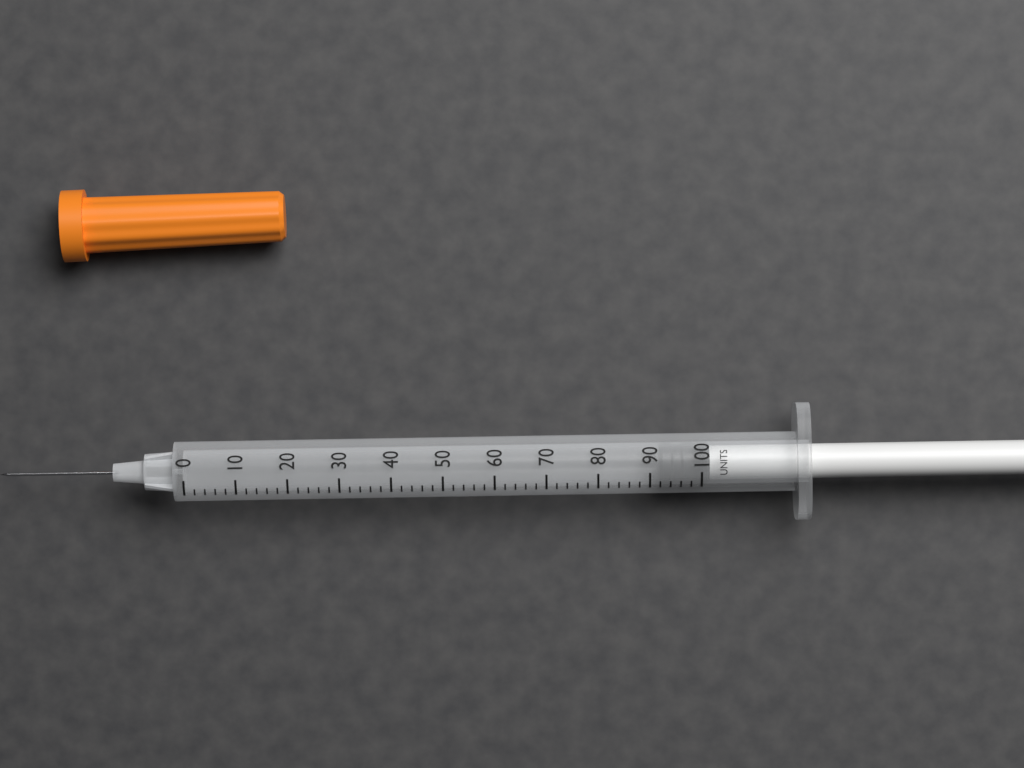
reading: 92 units
